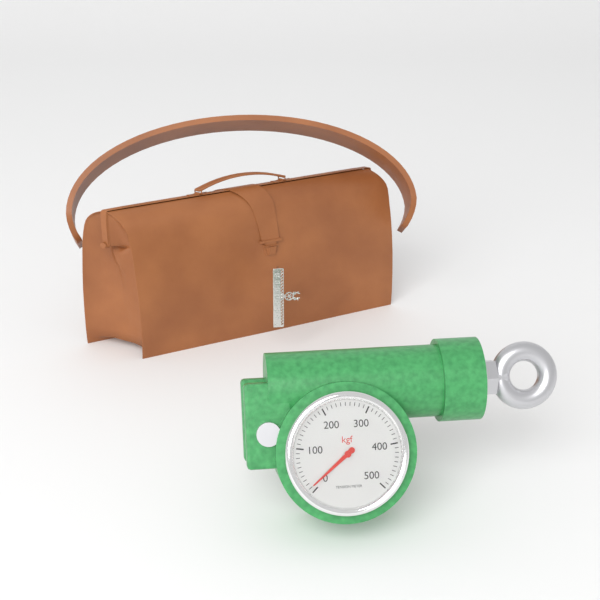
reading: 10 kgf
